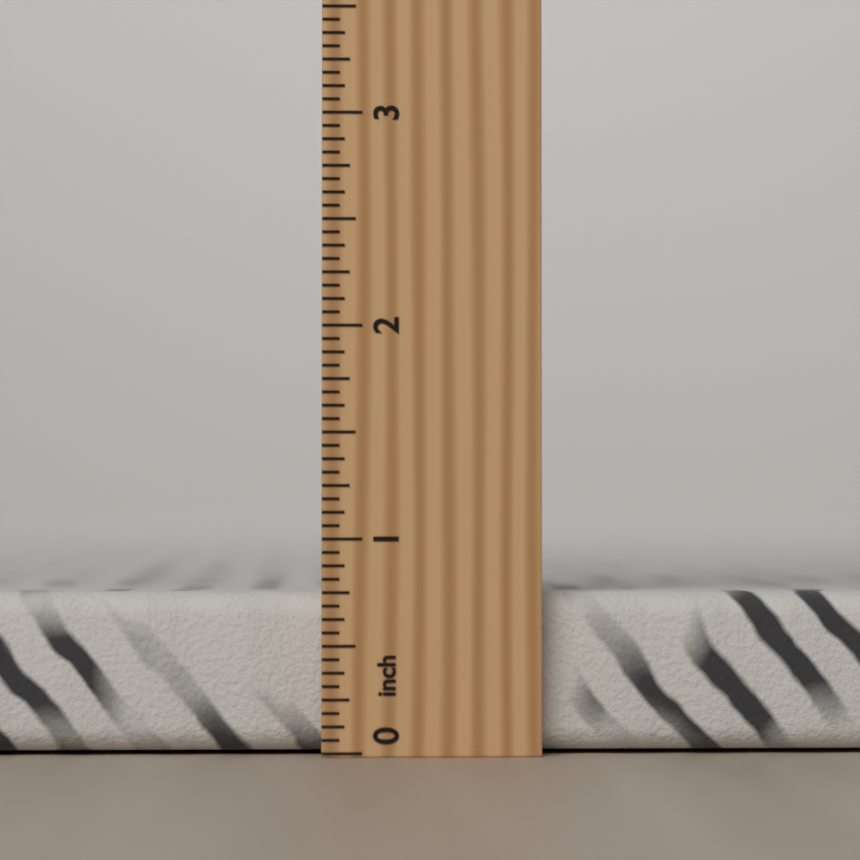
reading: 0.7500 inch
